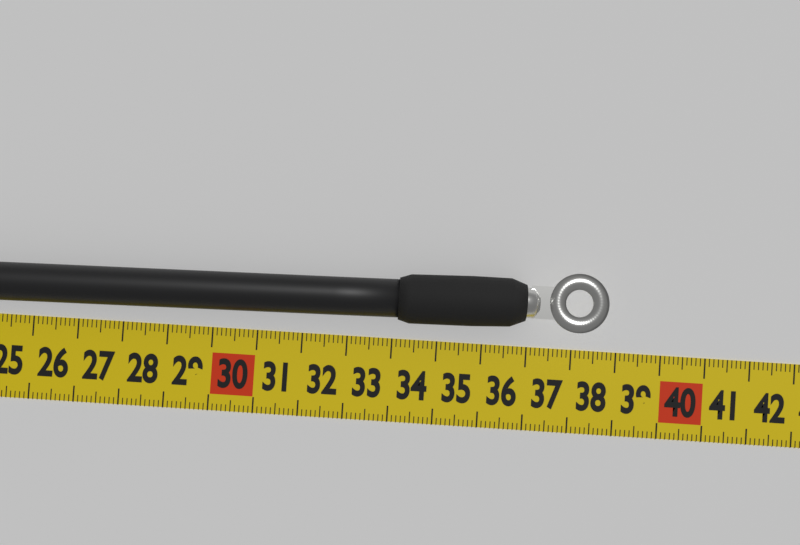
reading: 38.7 cm
